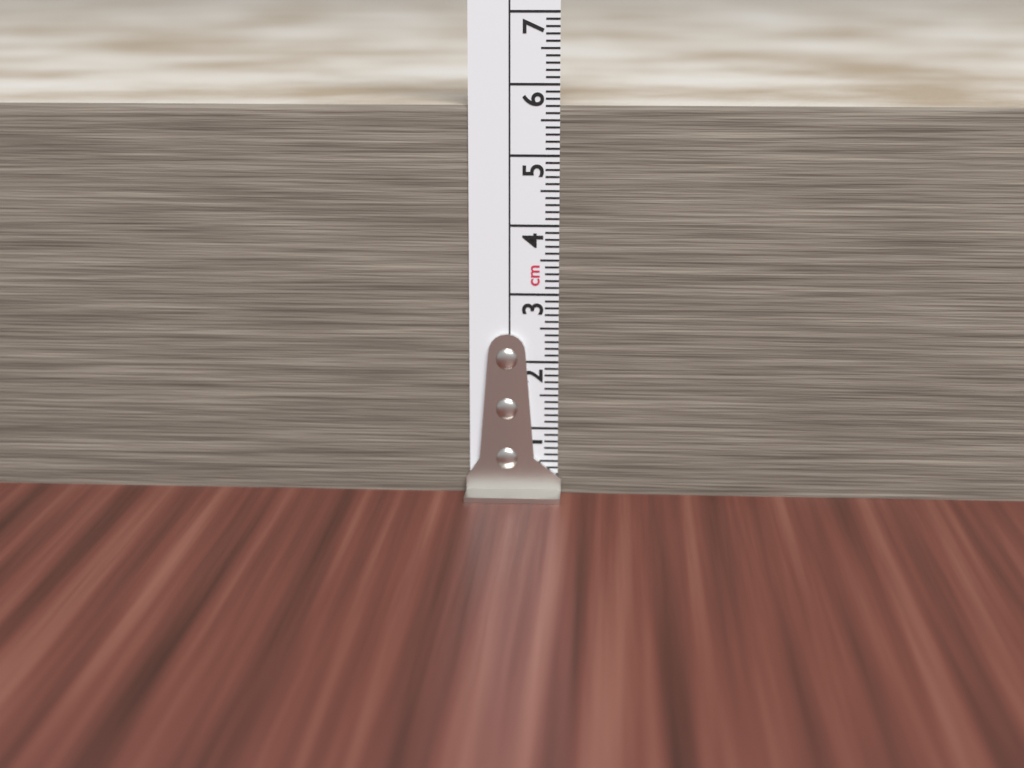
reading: 5.7 cm
